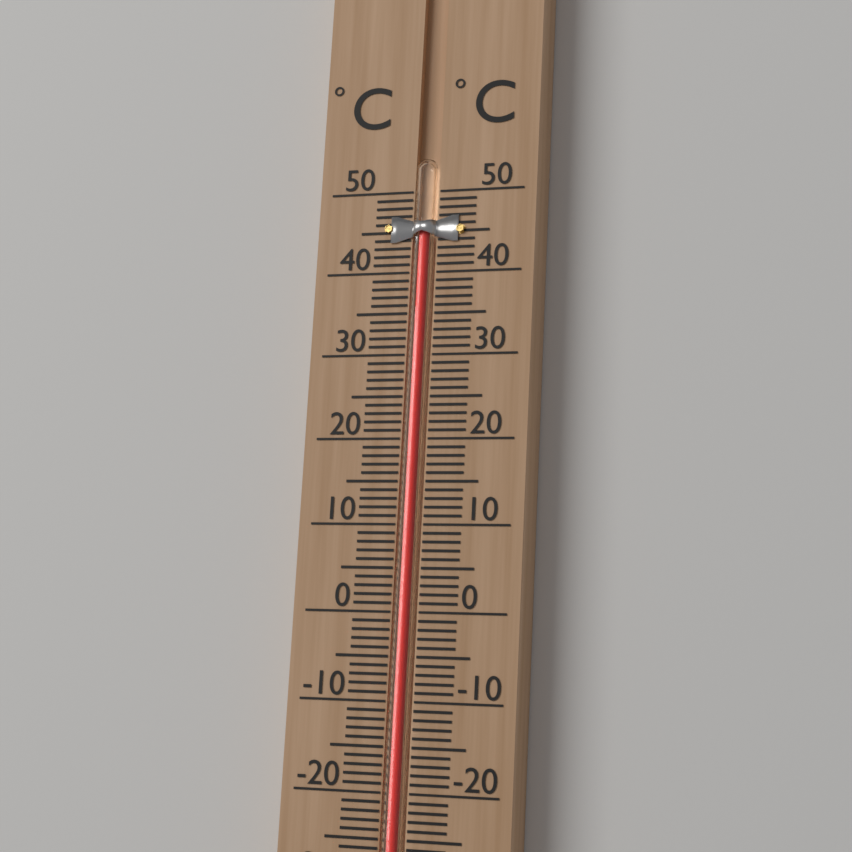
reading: 45 °C
